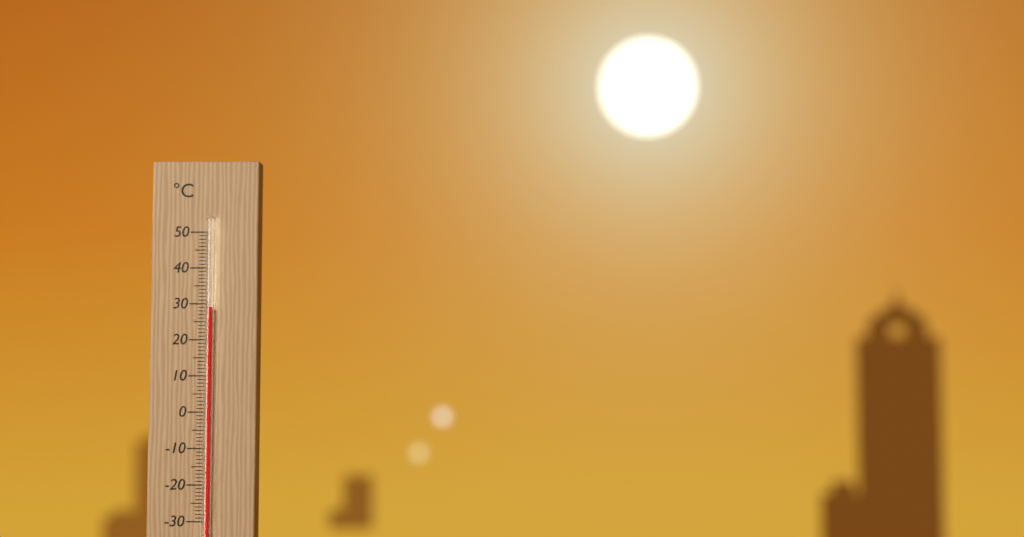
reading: 29 °C
